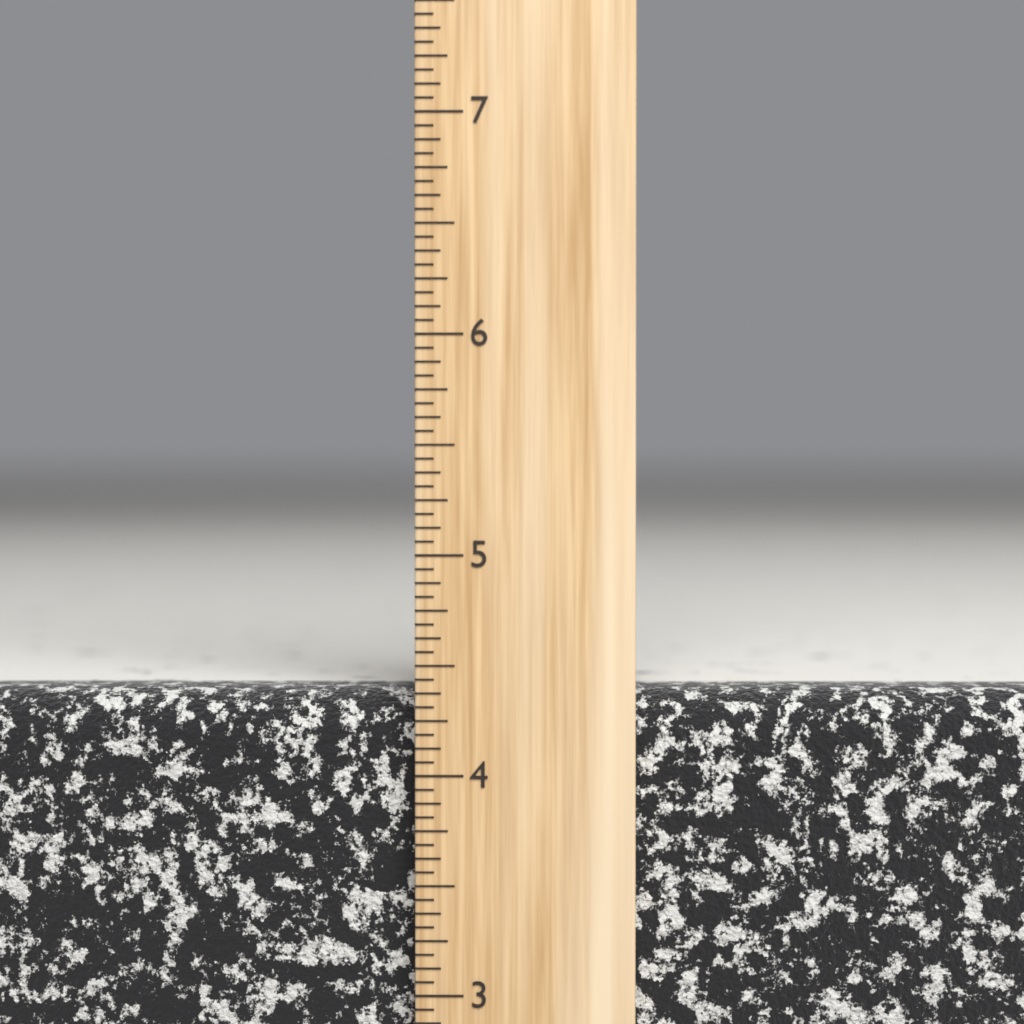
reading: 4.3750 inch
